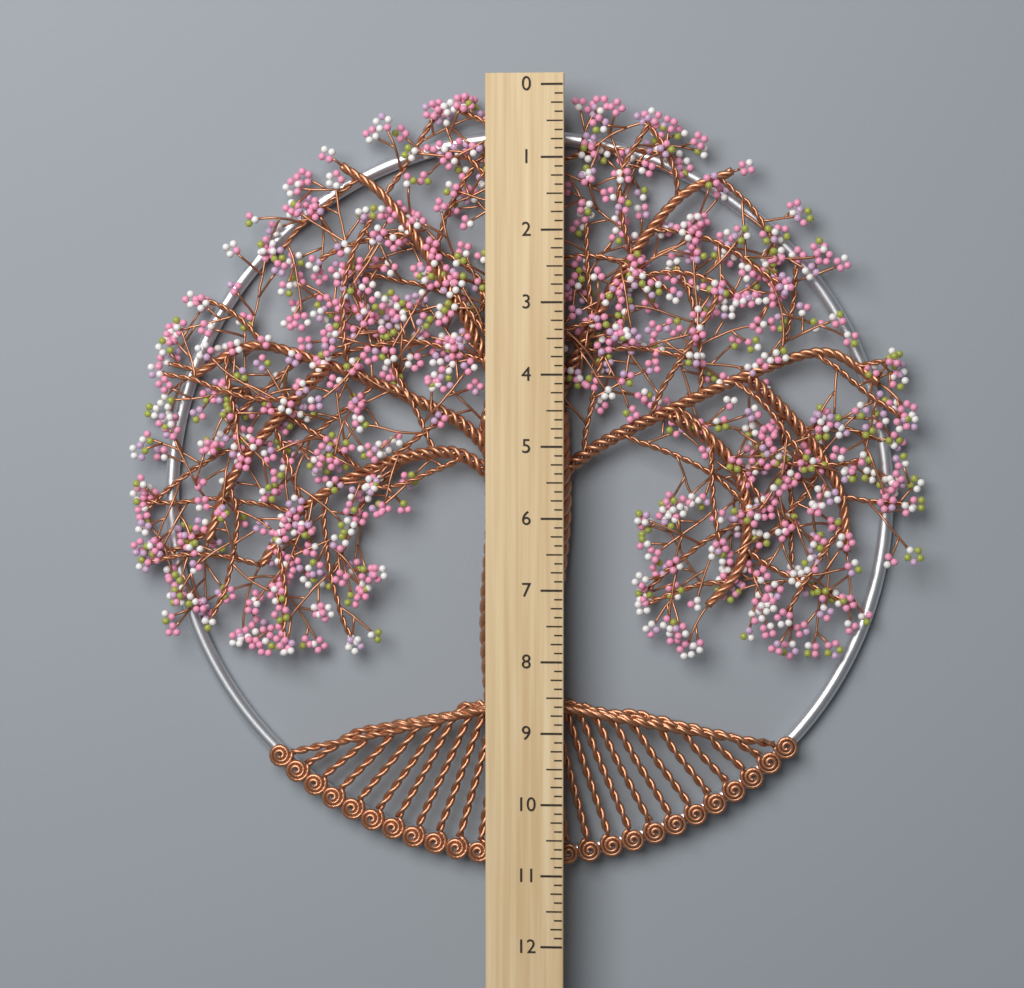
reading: 11.000 (no unit)
